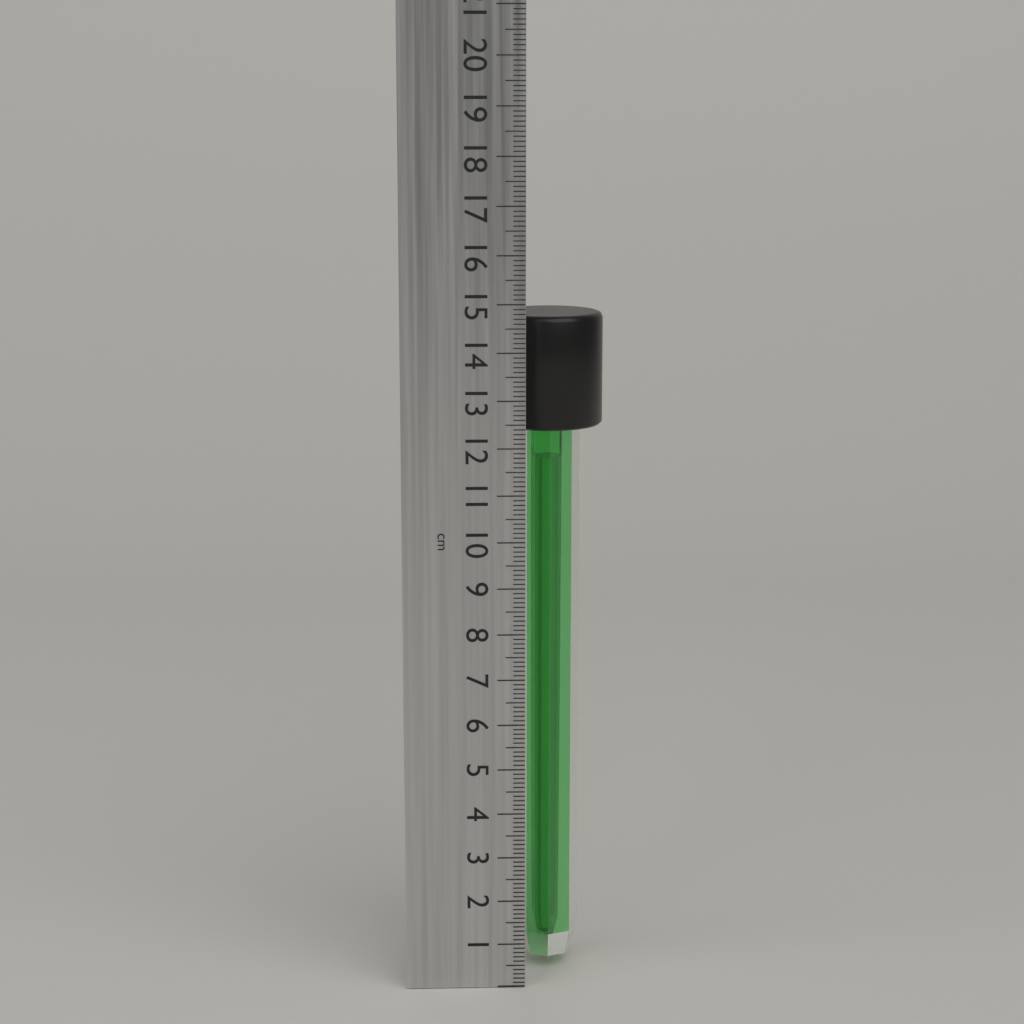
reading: 14.7 cm
